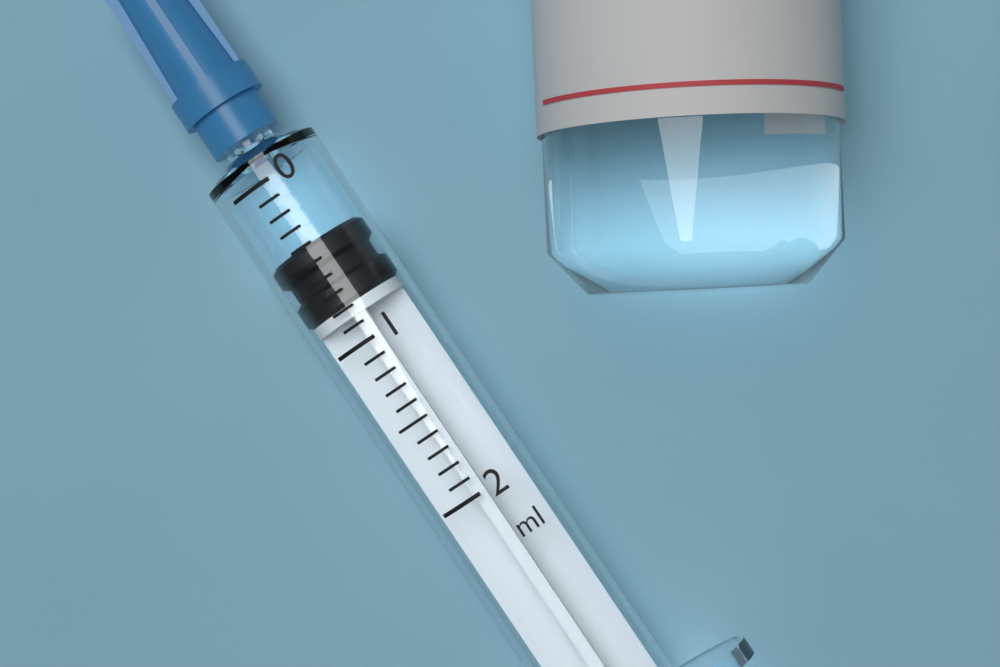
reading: 0.4 ml
